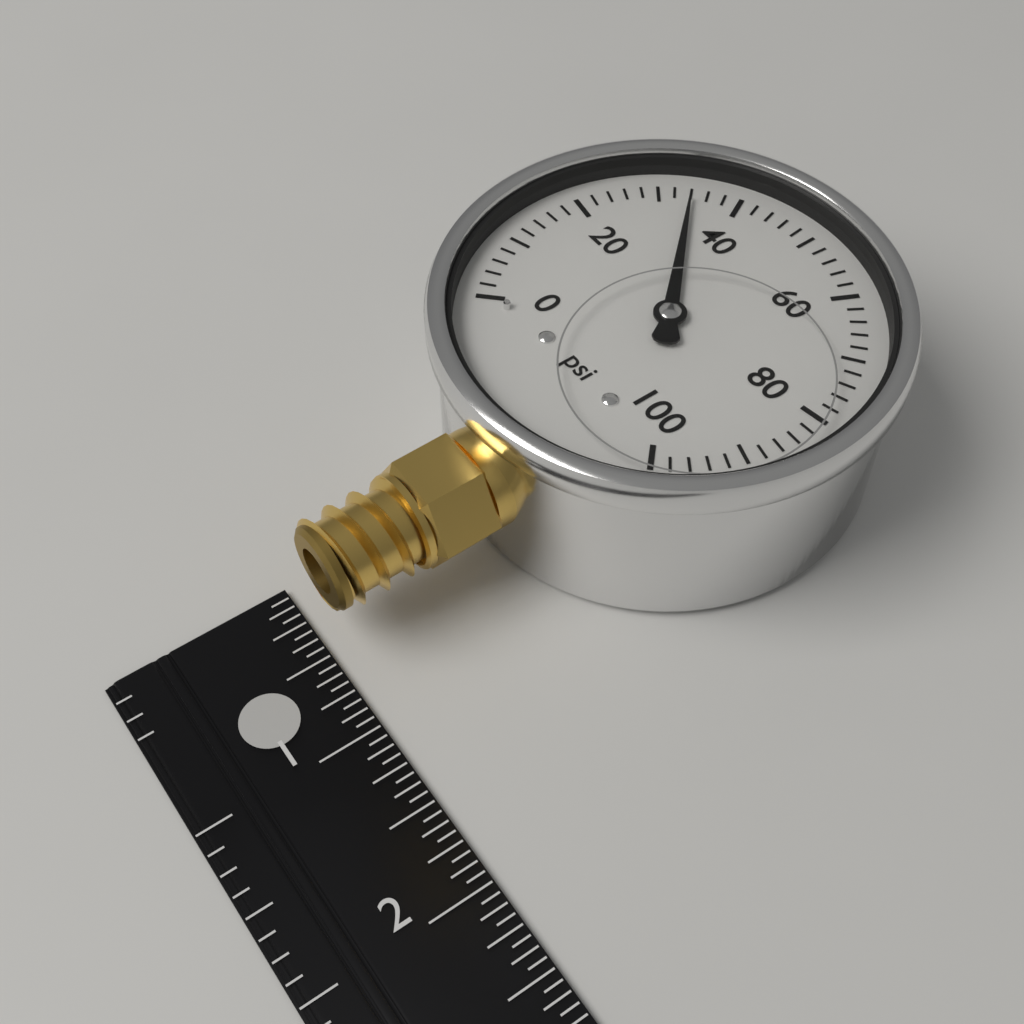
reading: 34 psi
